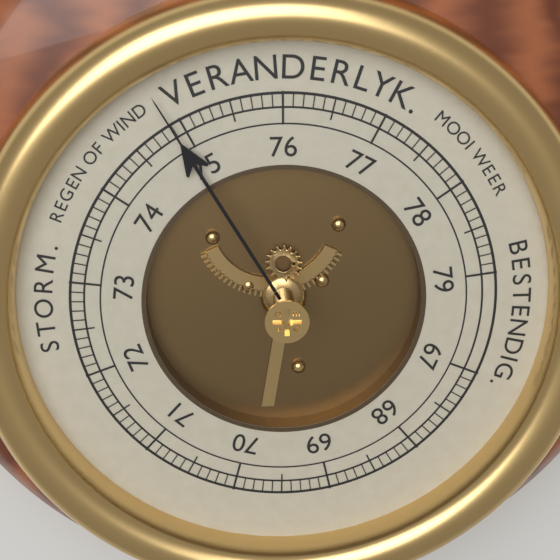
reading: 74.9 (no unit)
